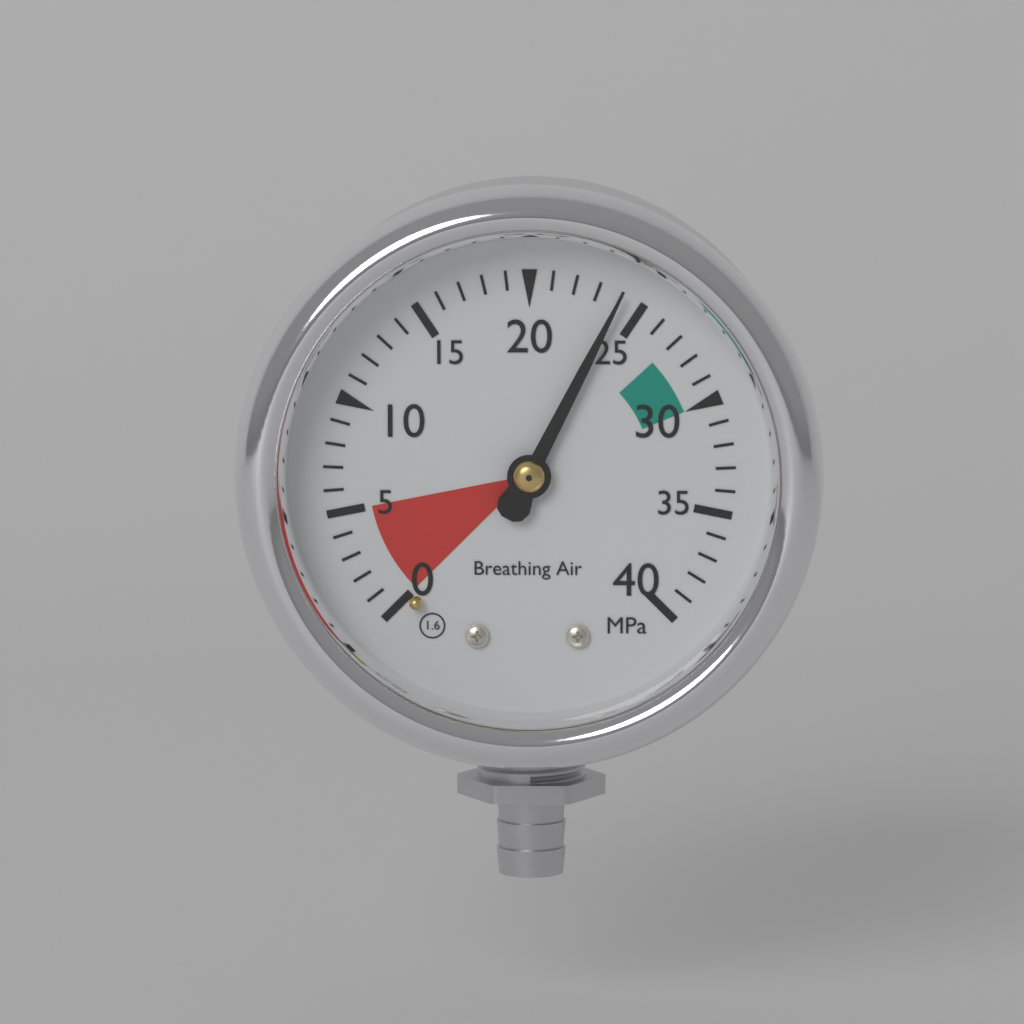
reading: 24 MPa
